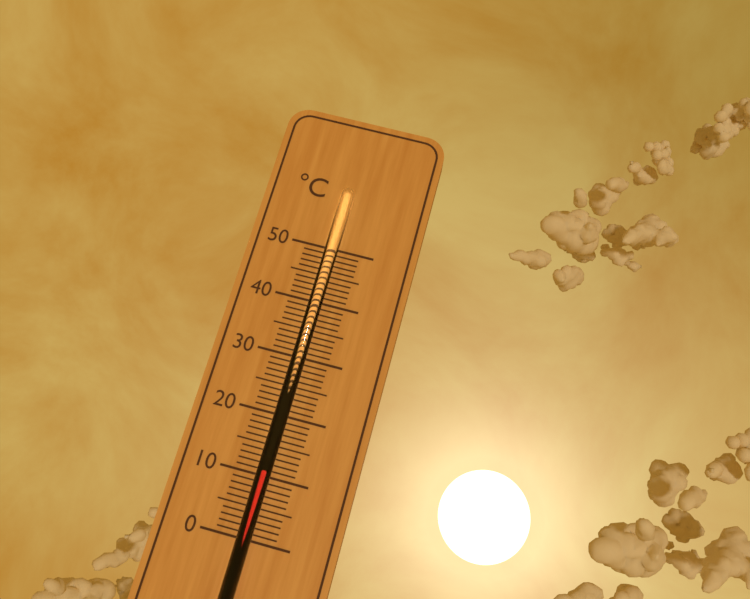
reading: 11 °C
